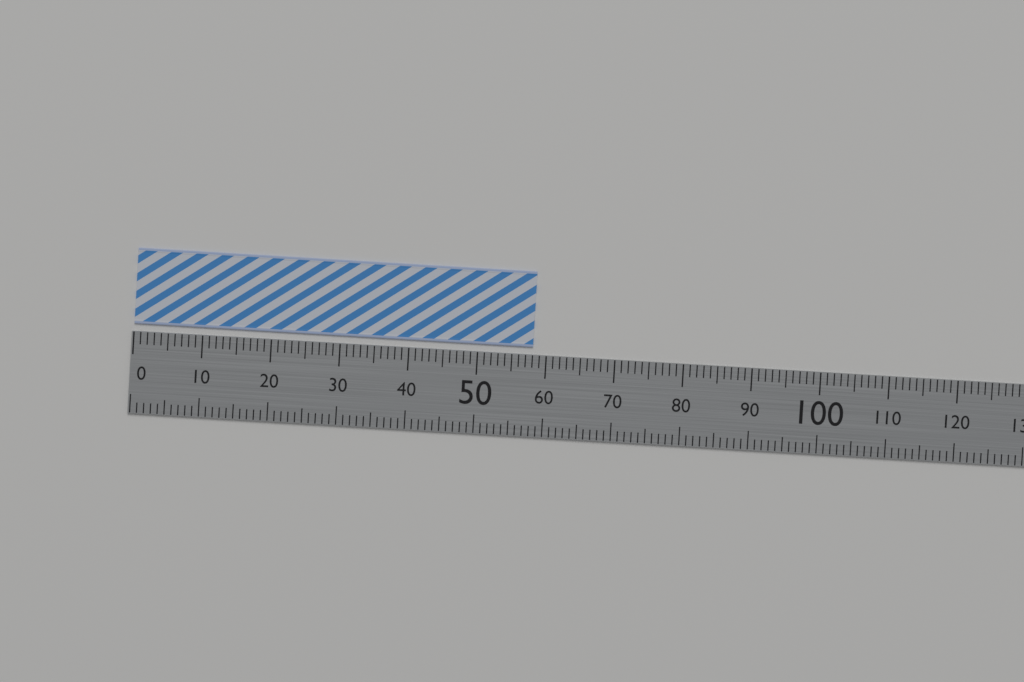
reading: 58 (no unit)
